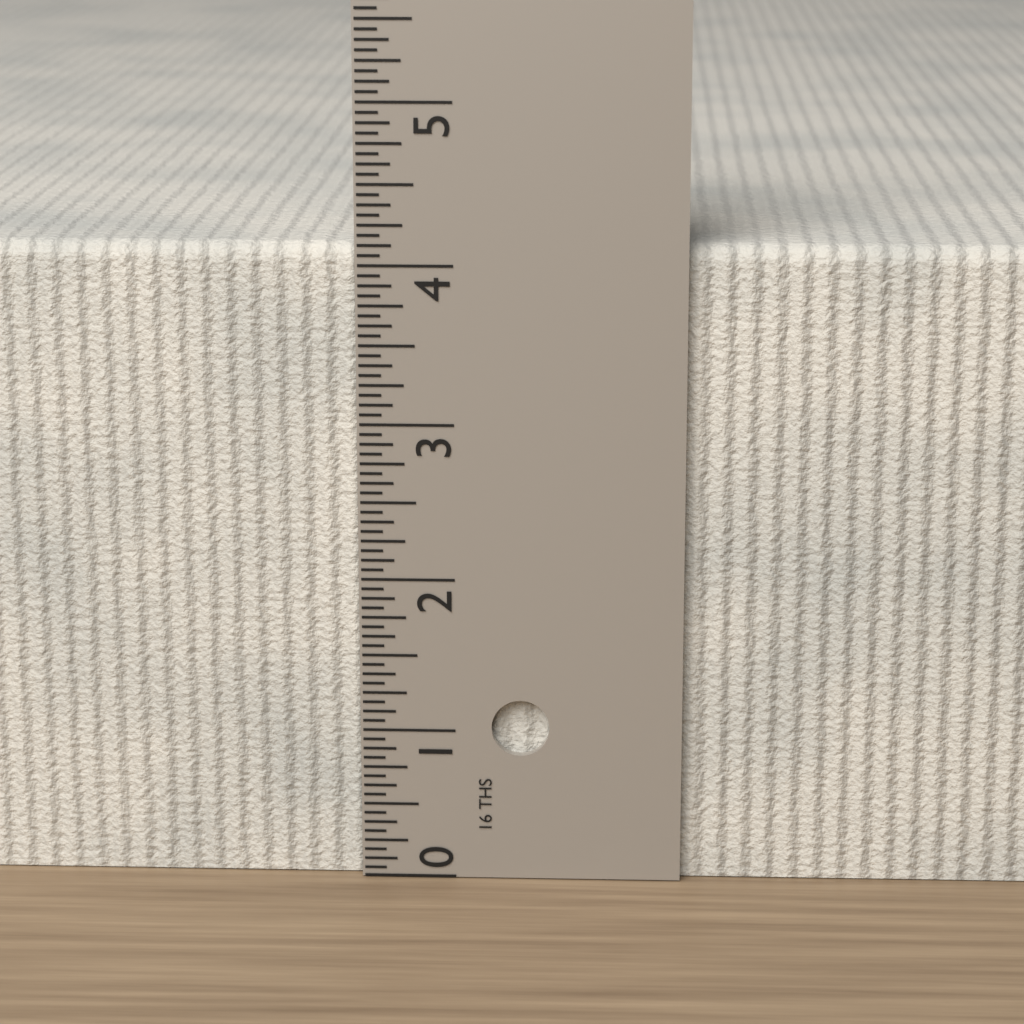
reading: 4.1250 in
